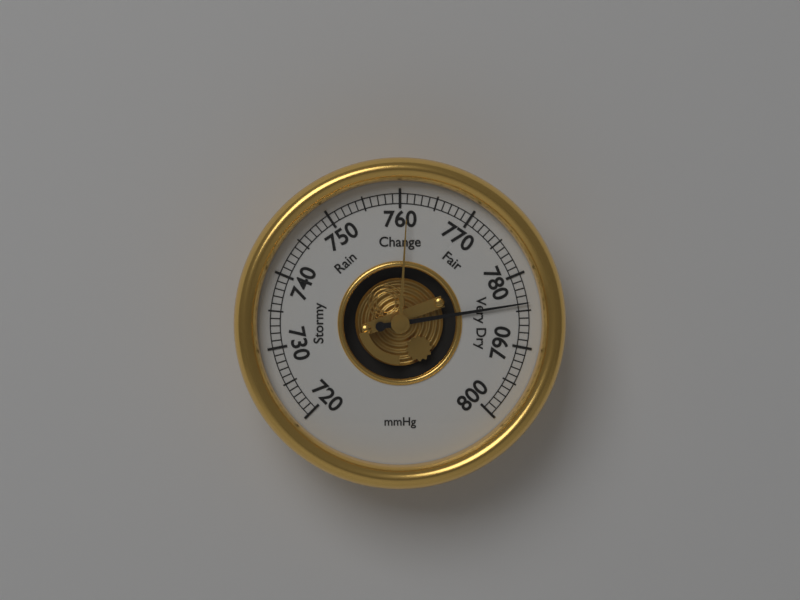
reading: 784 mmHg
